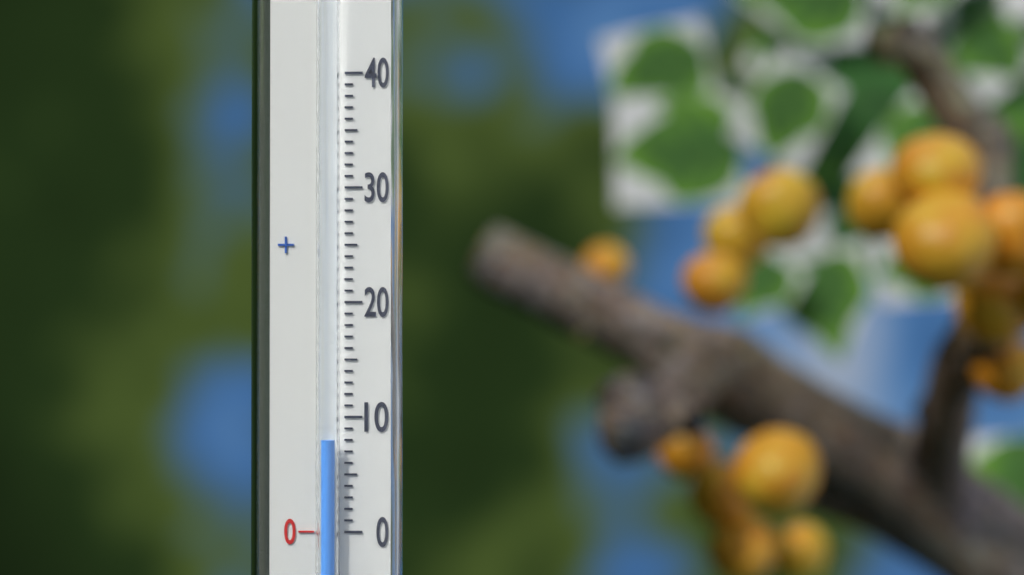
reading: 8 (no unit)
